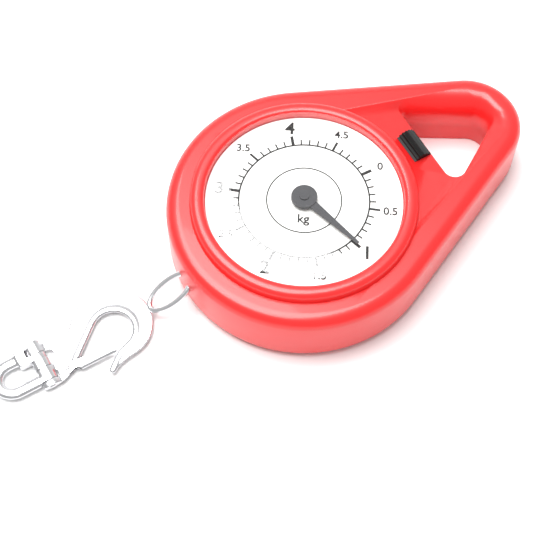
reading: 1.0 kg
